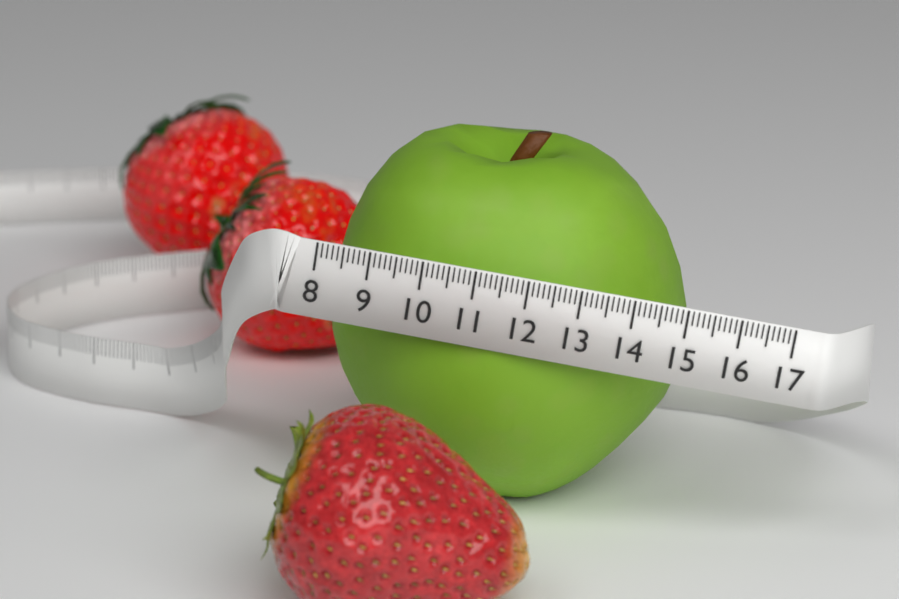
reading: 15.1 (no unit)
